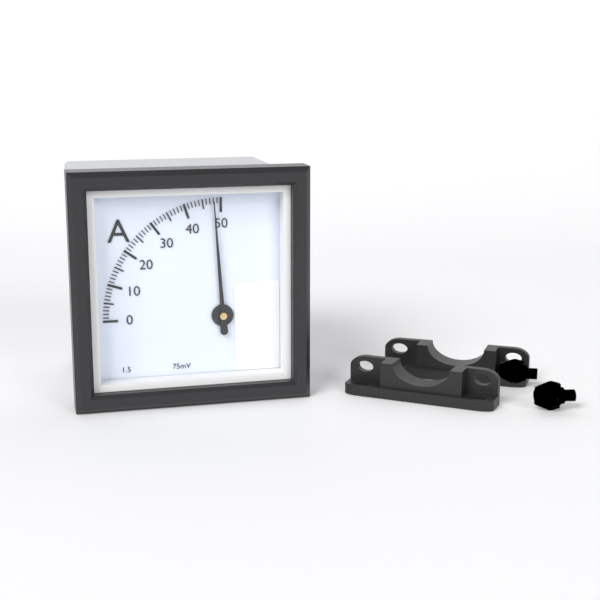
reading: 48 A
